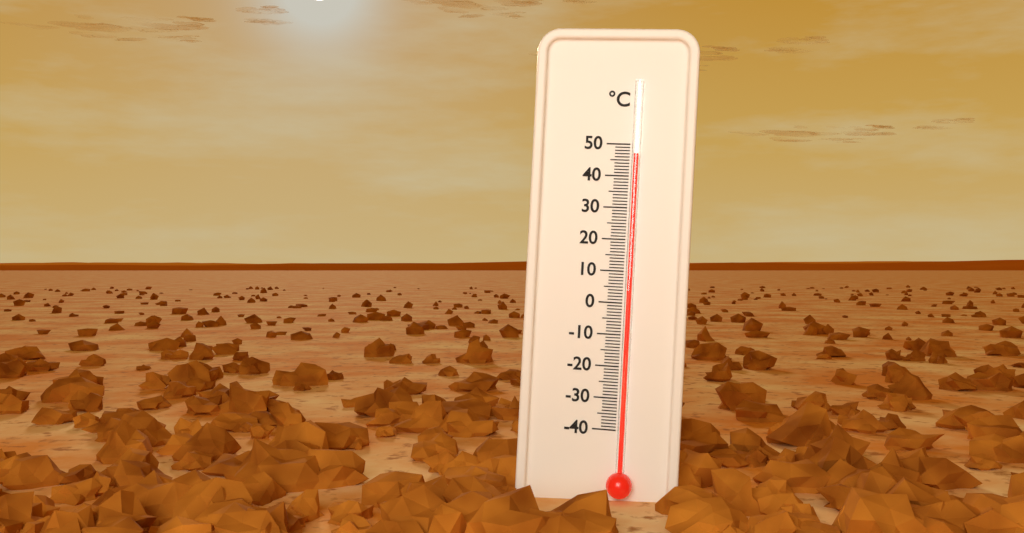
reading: 47 °C
